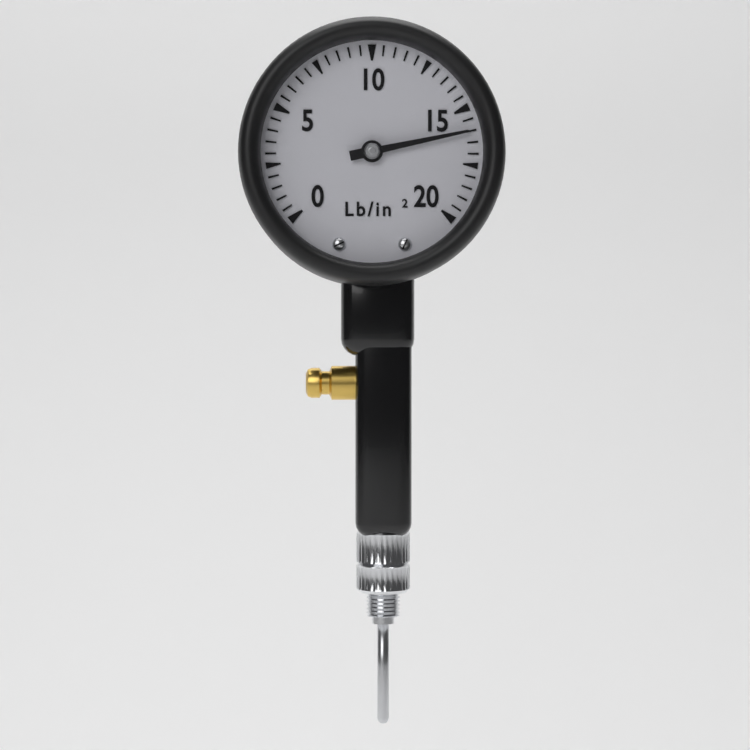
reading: 16.0 lb/in²
